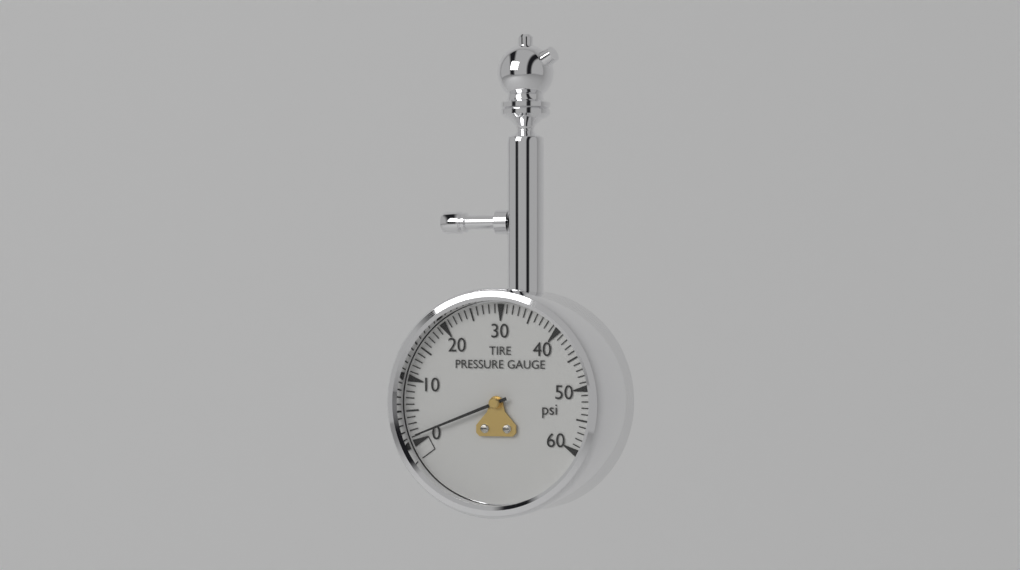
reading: 1 psi
